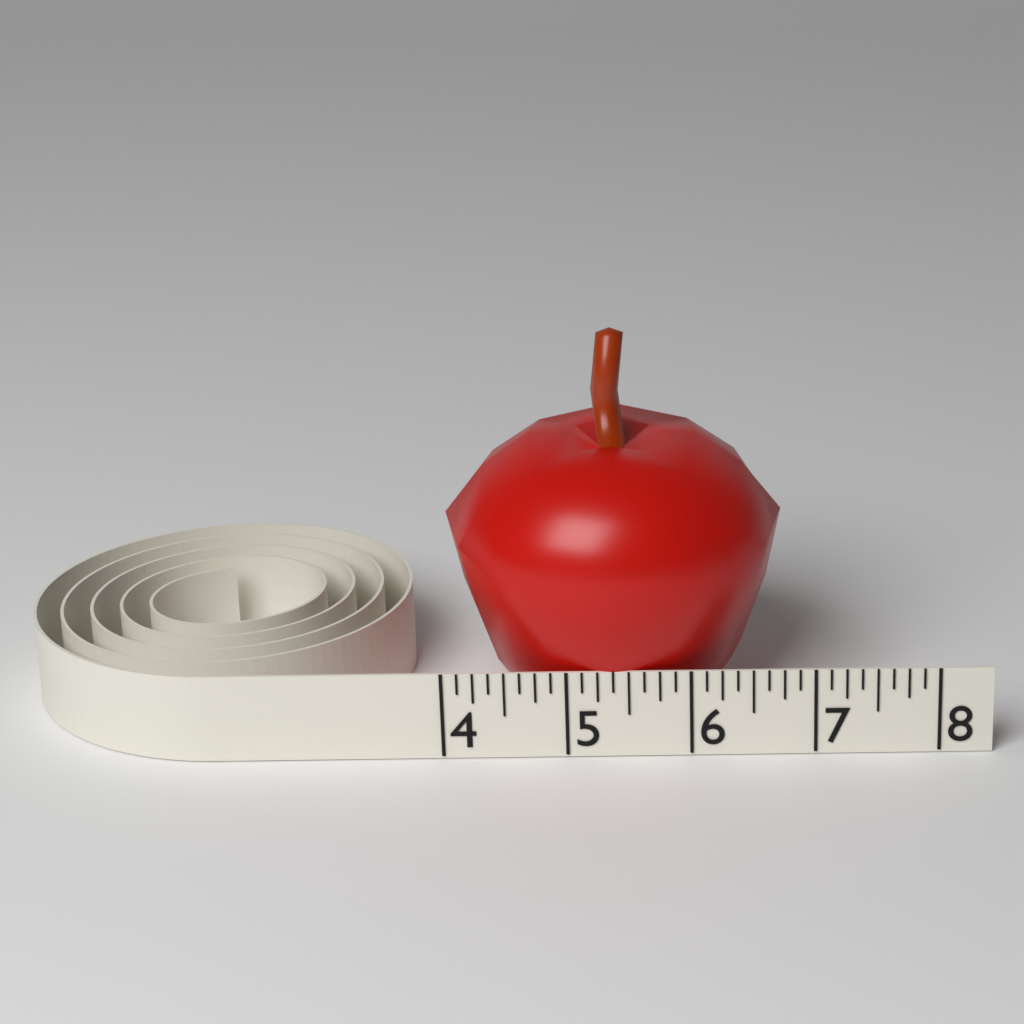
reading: 6.750 (no unit)
